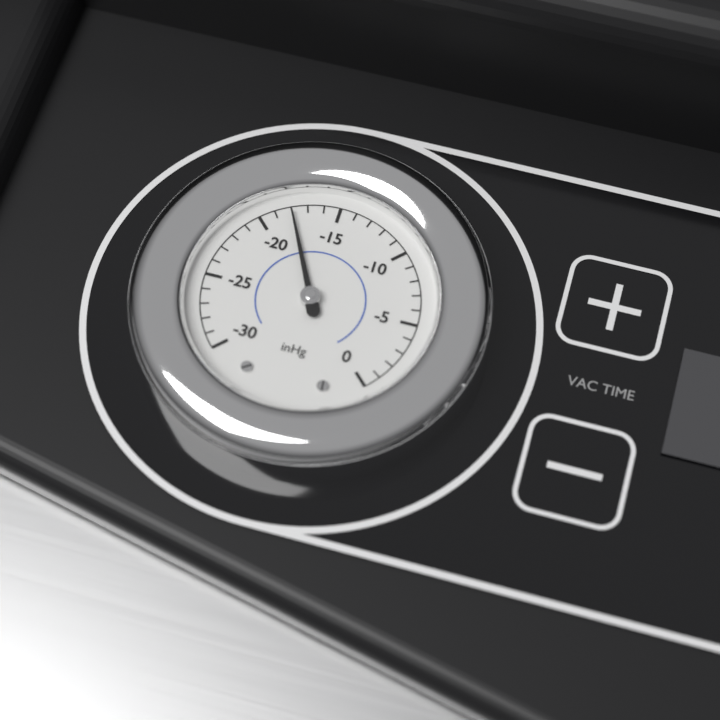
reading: -18 inHg
